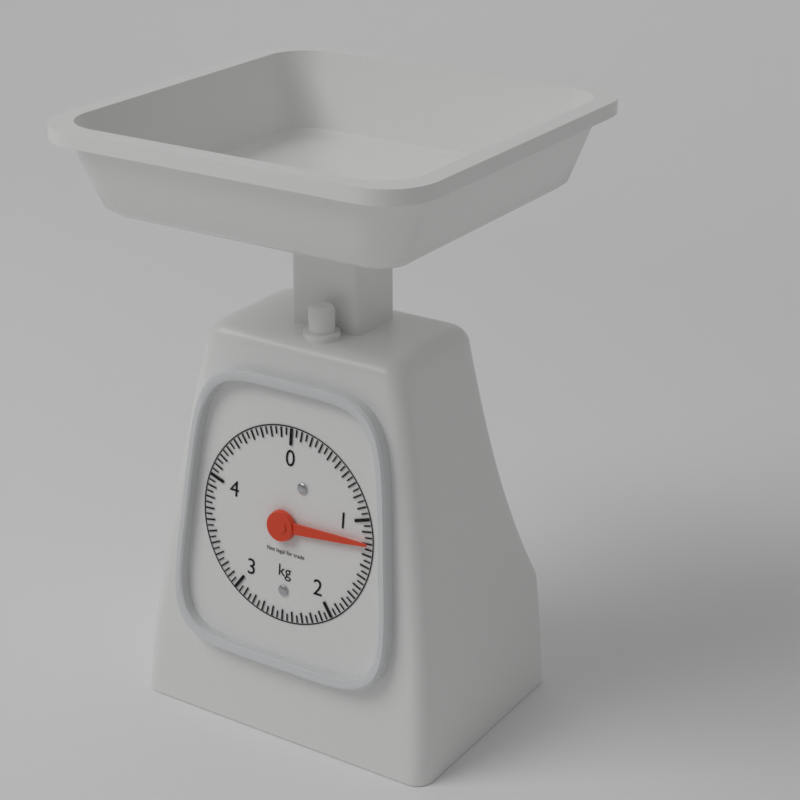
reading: 1.20 kg
